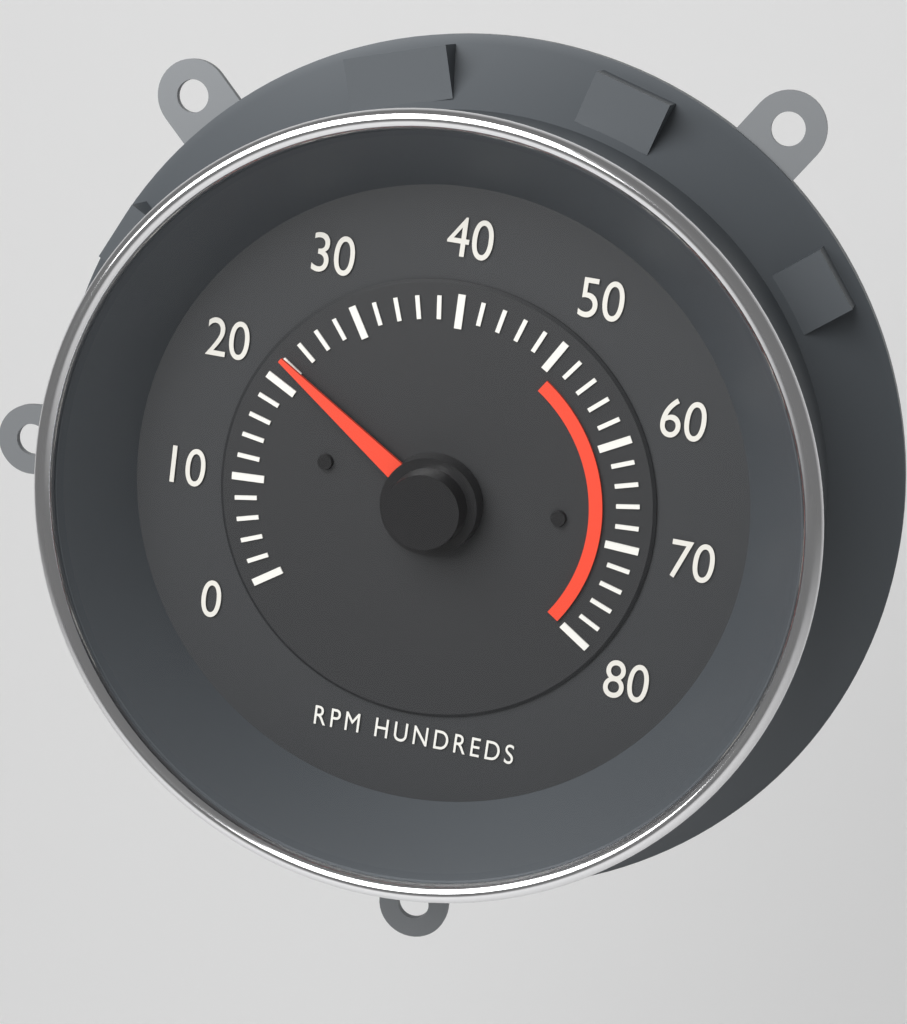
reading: 2200 RPM
